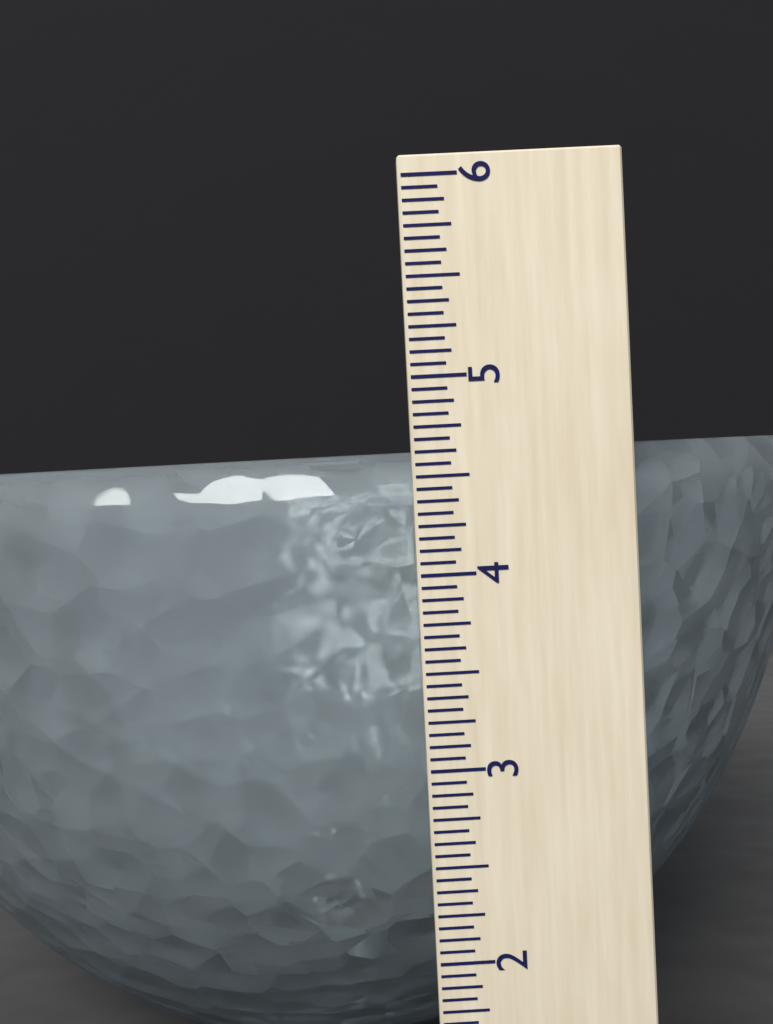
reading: 4.6250 (no unit)
